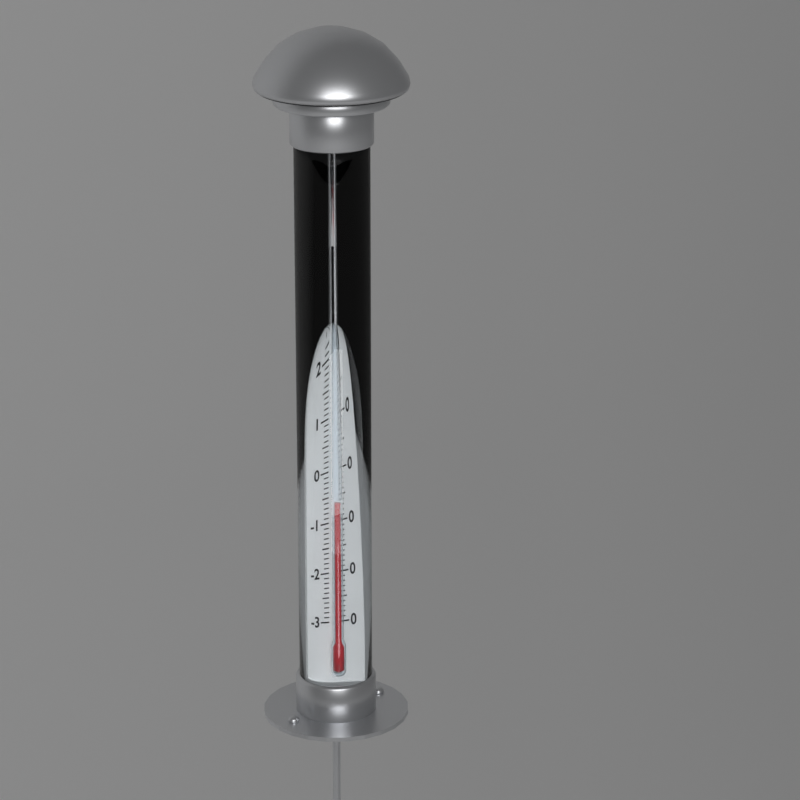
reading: -6 °C
